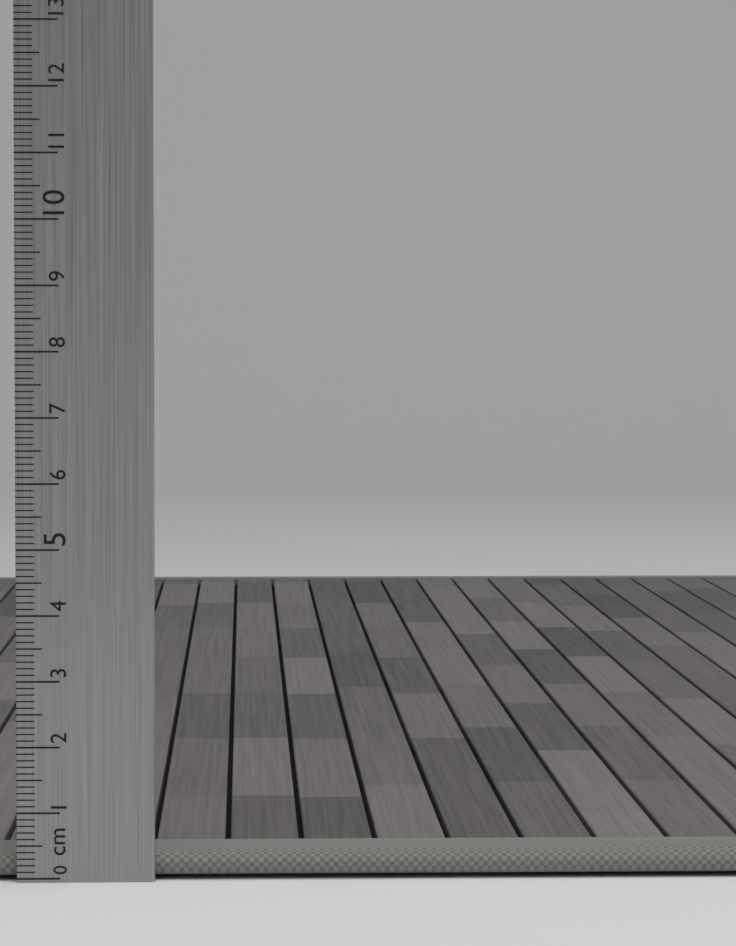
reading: 0.4 cm
